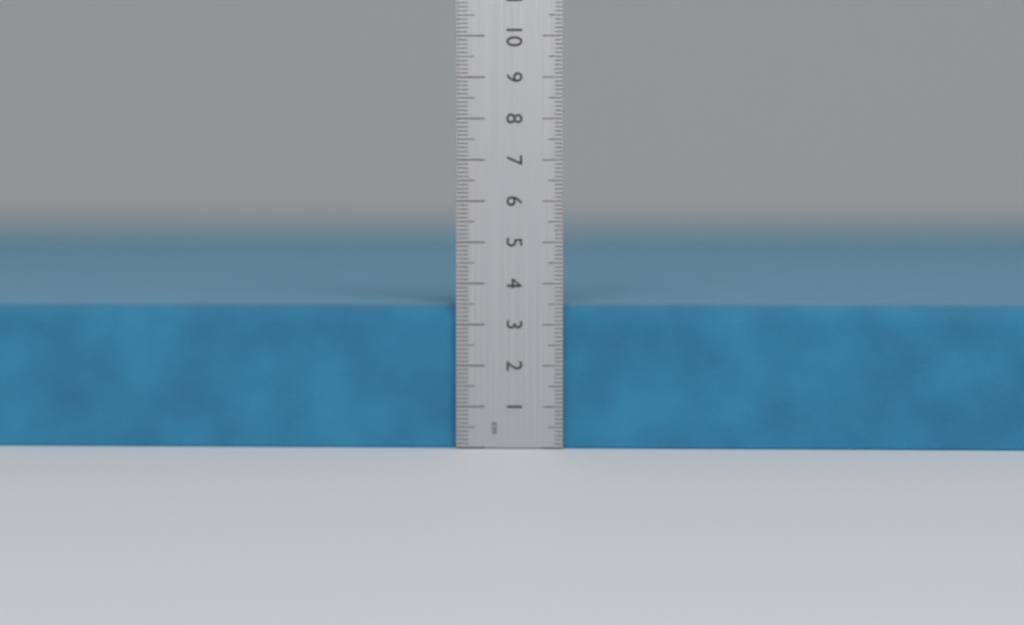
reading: 3.5 cm
